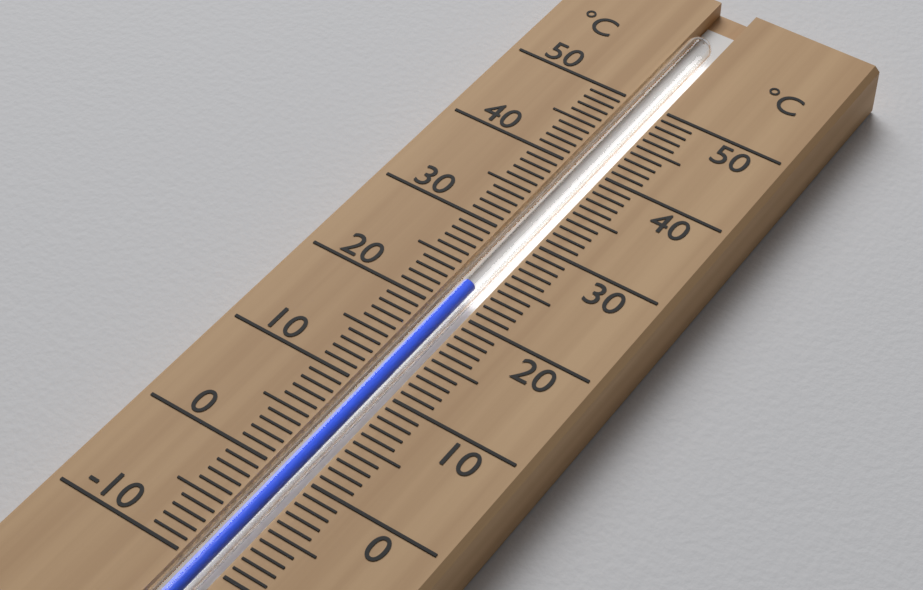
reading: 23 °C
